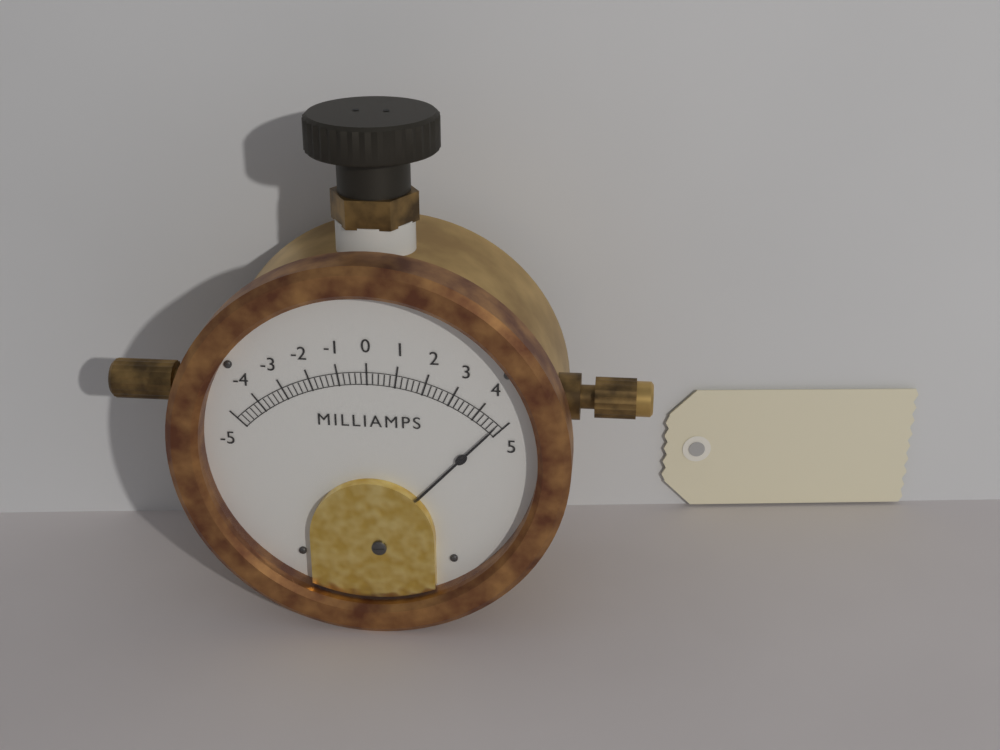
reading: 4.8 mA
